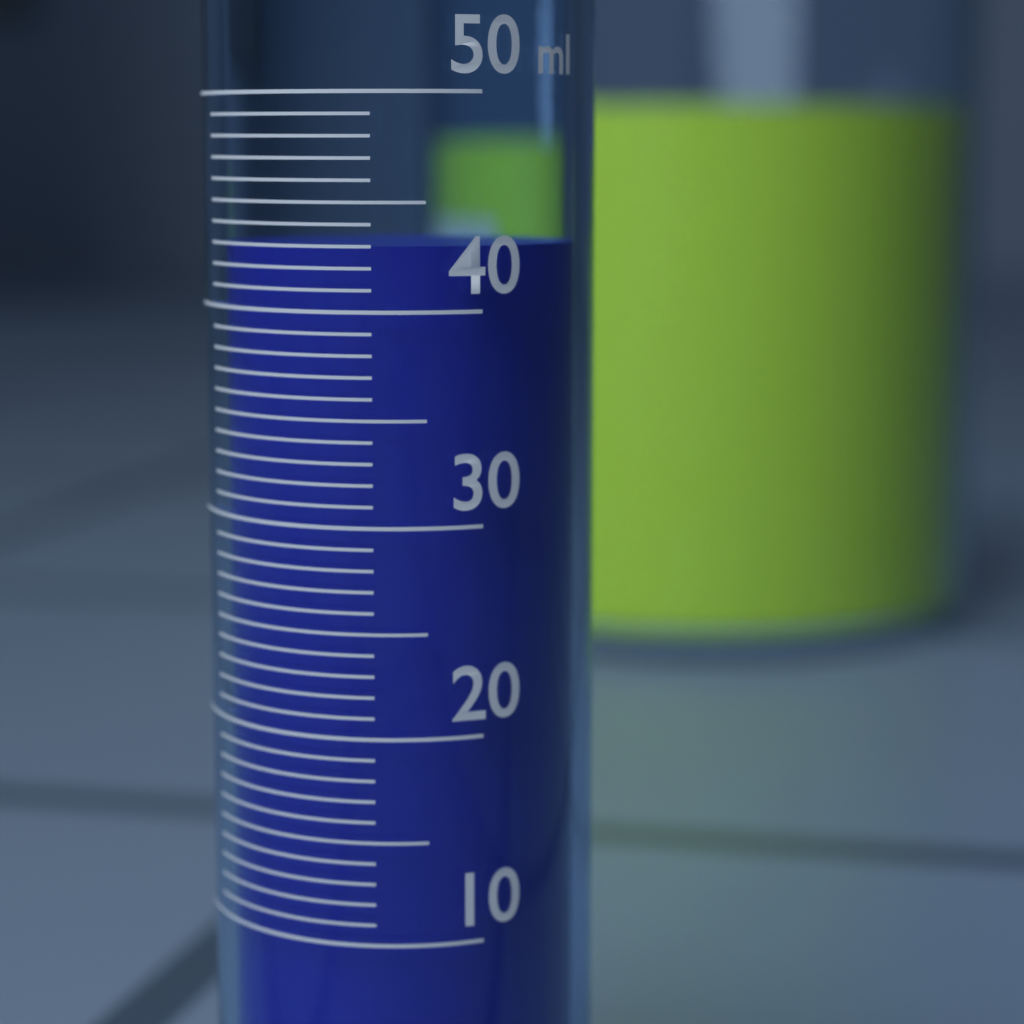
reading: 43 ml
